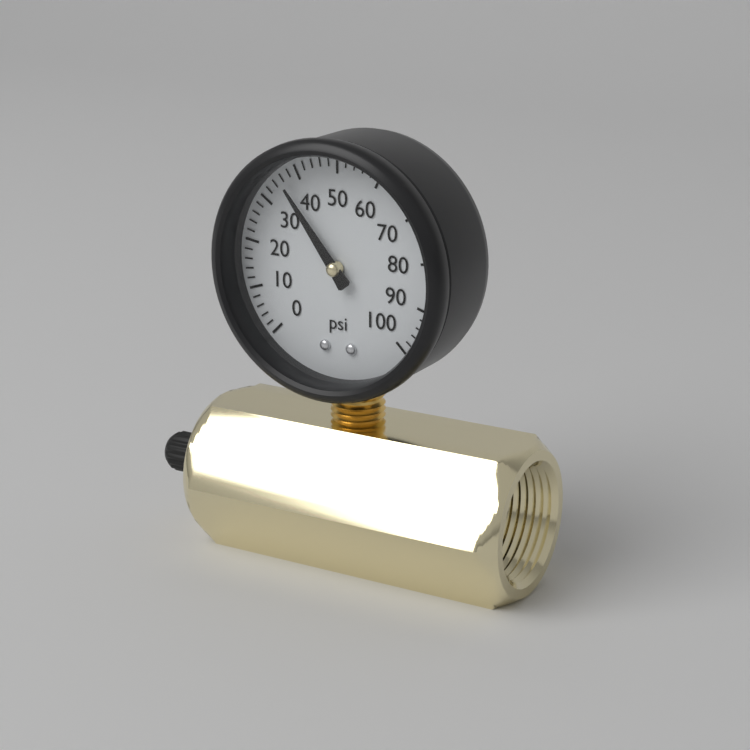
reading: 36 psi
